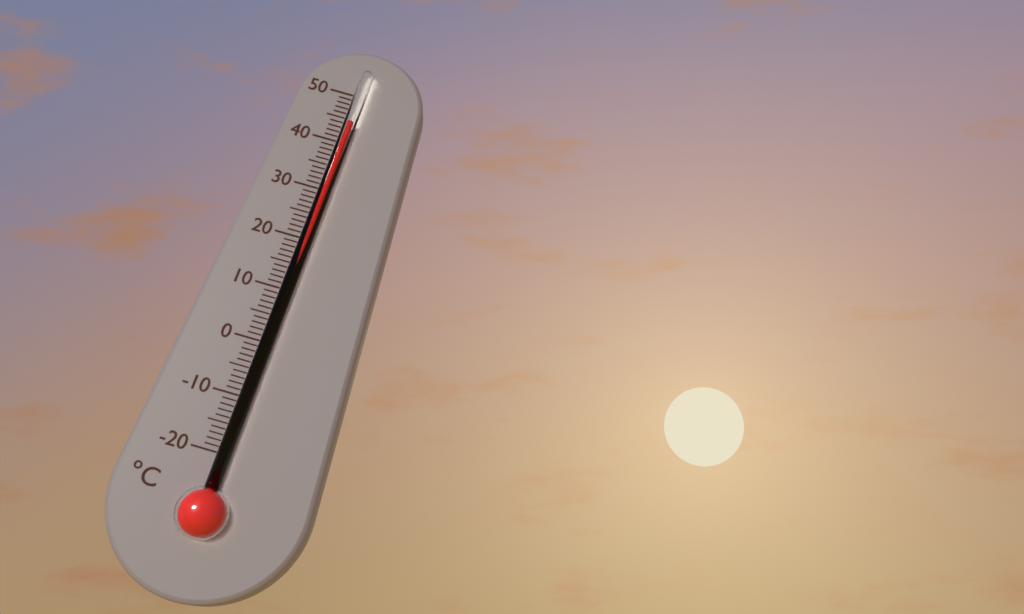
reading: 44 °C
